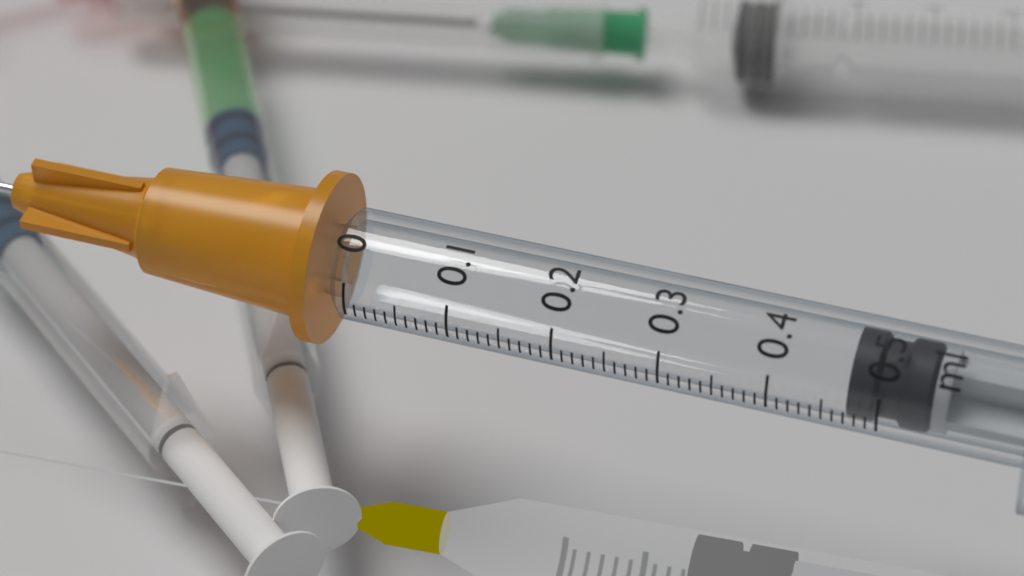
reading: 0.47 ml
